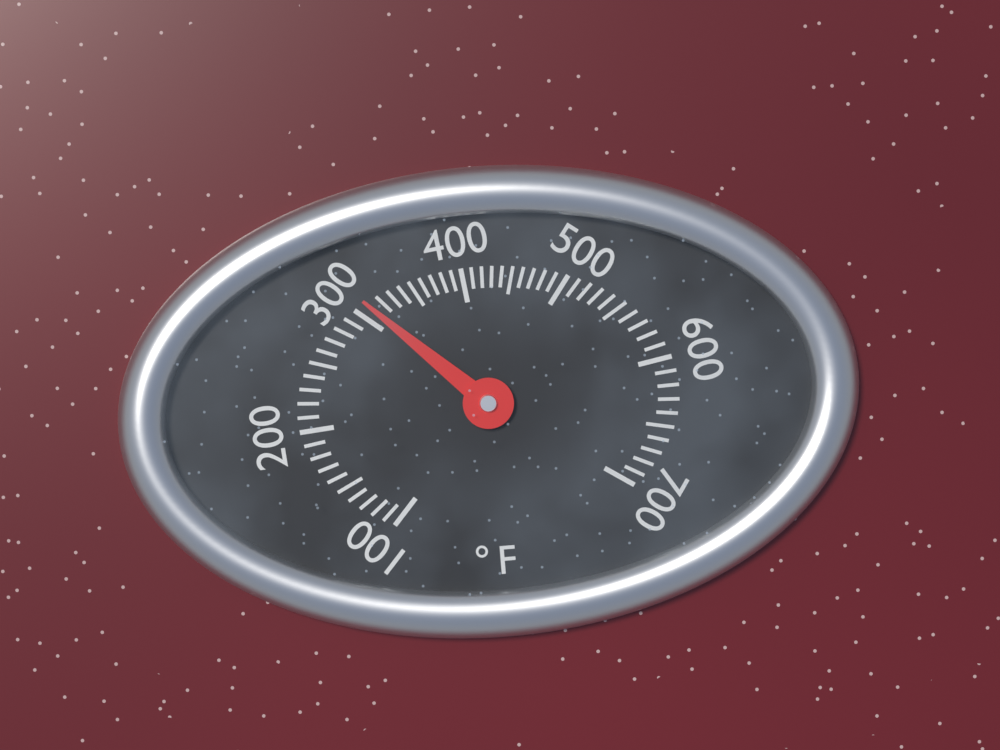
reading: 310 °F
